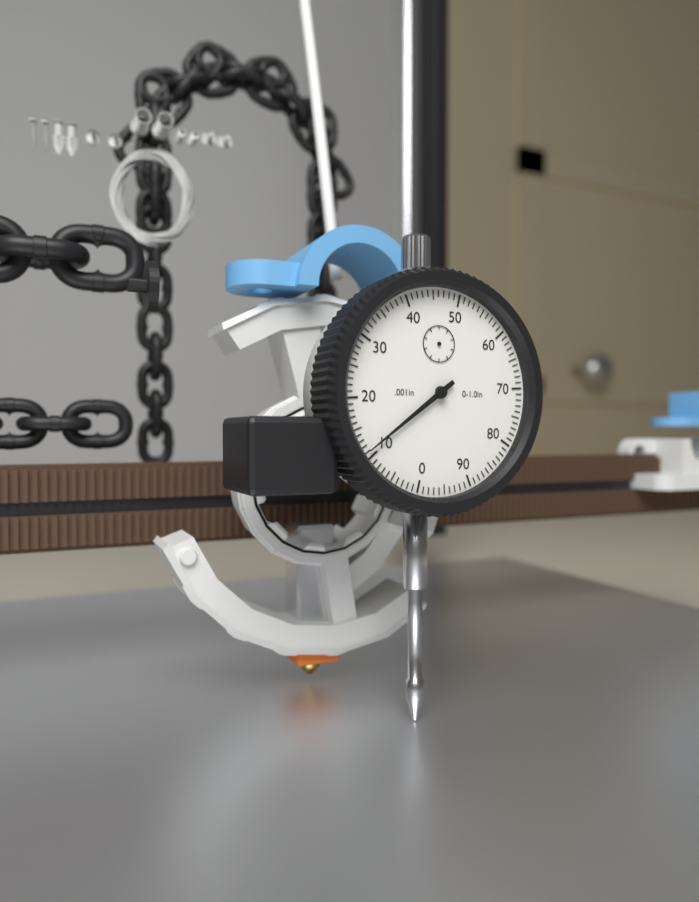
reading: 0.011 in
